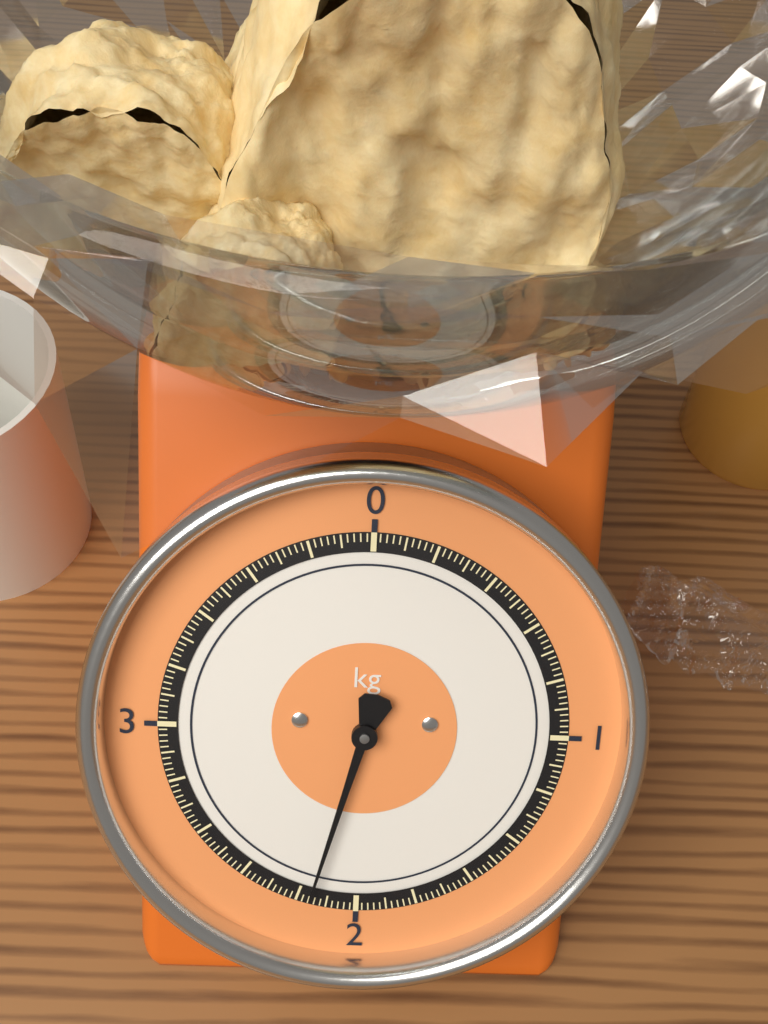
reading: 2.16 kg
